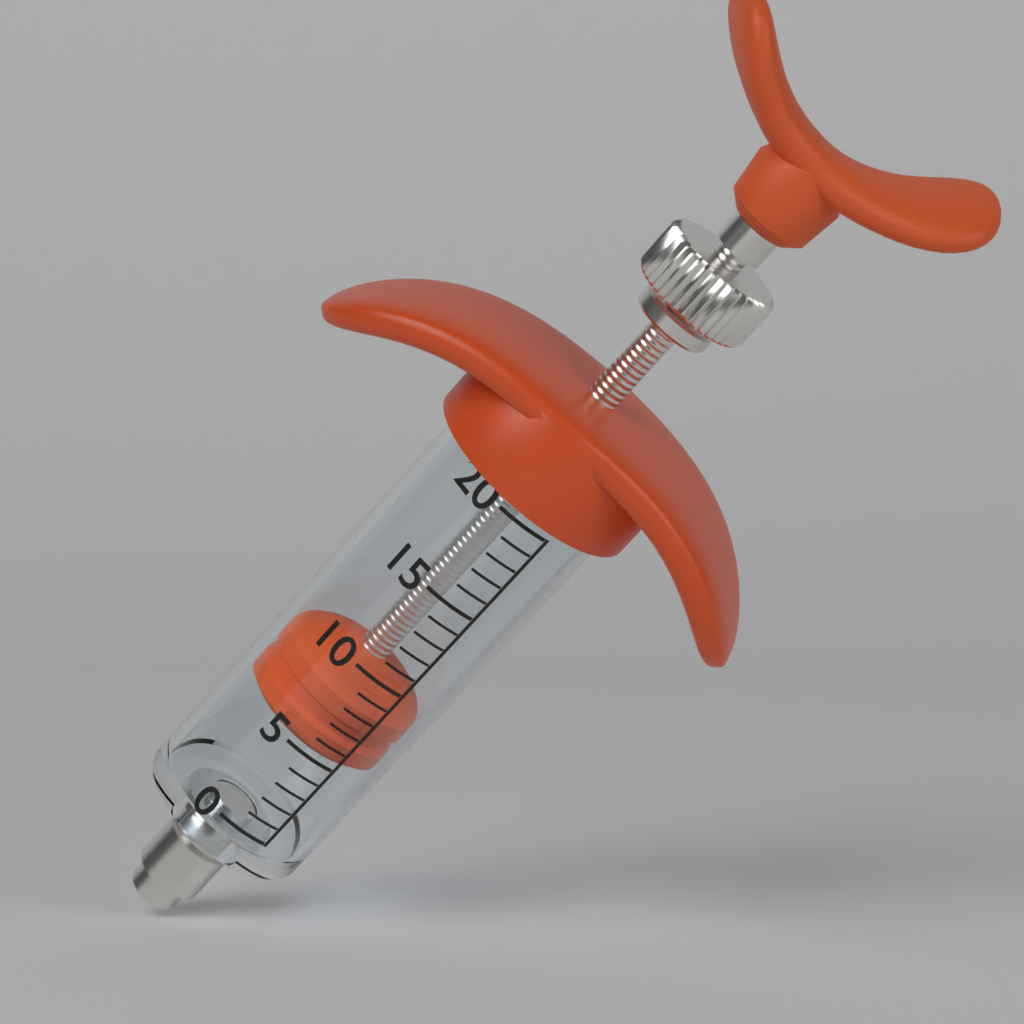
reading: 5 (no unit)
